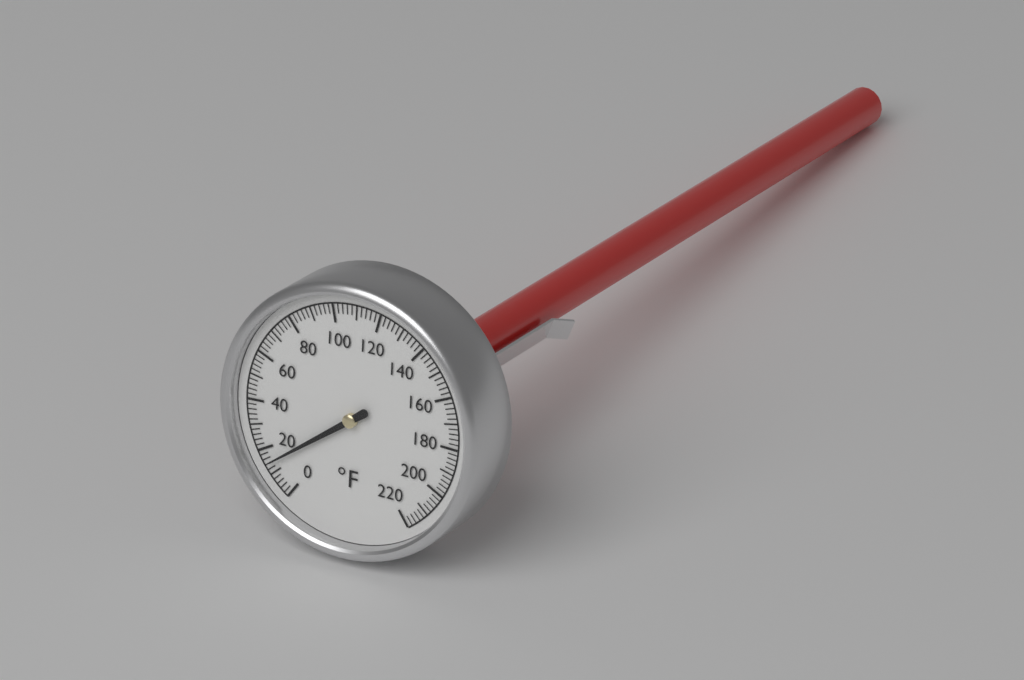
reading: 14 °F
